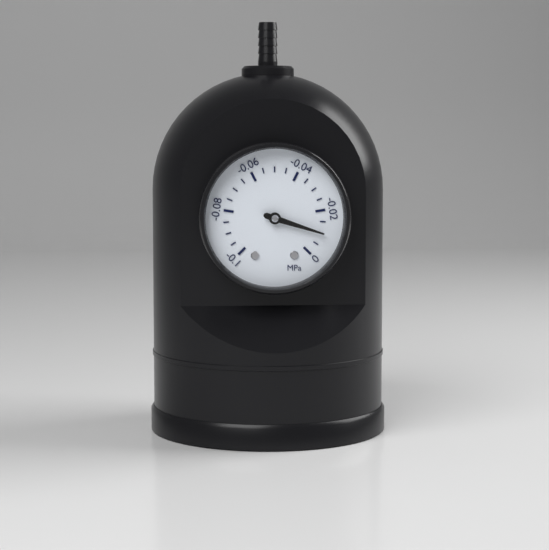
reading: -0.010 MPa
